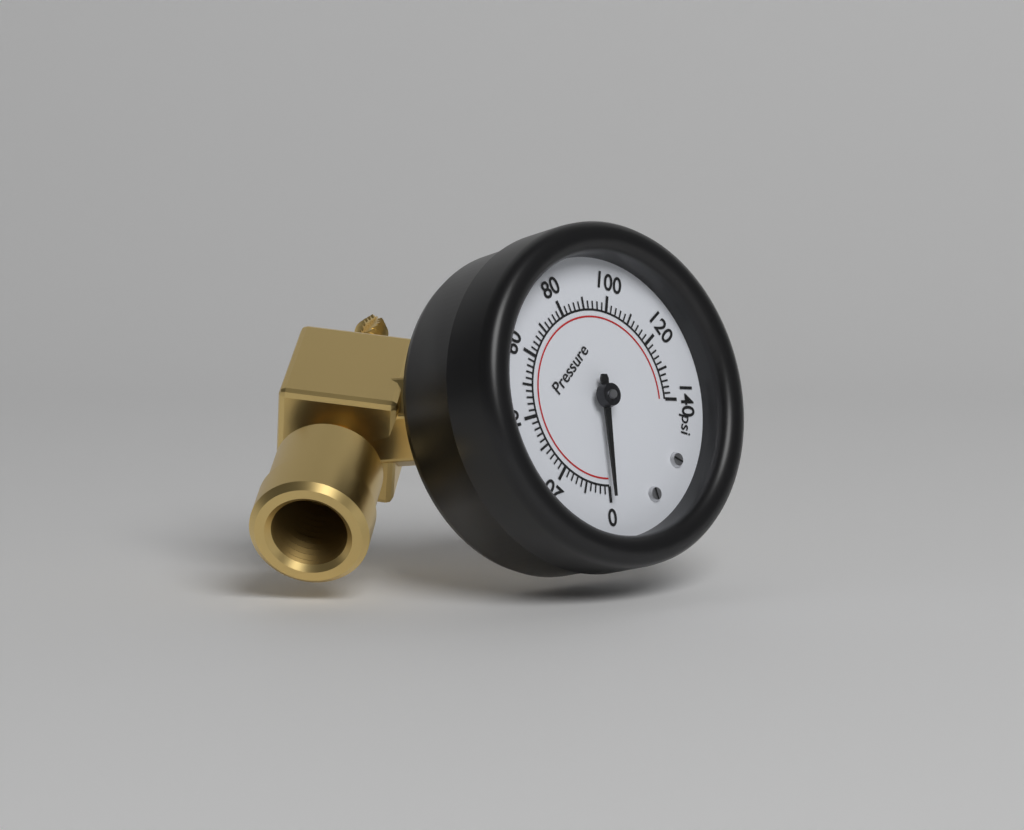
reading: 0 psi
